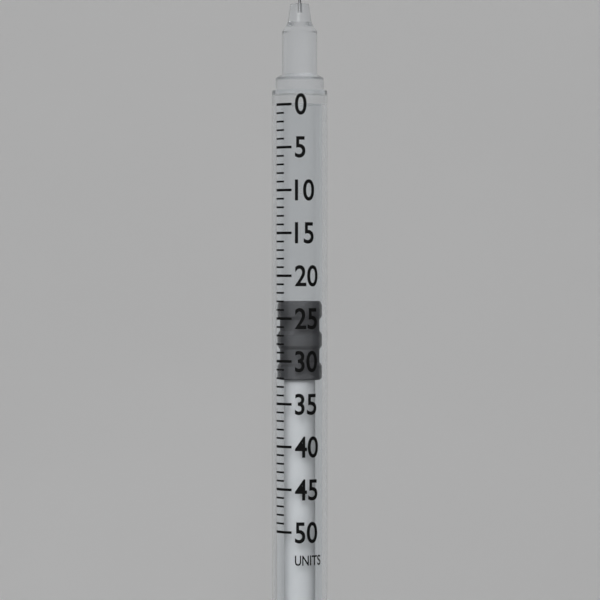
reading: 23 units
